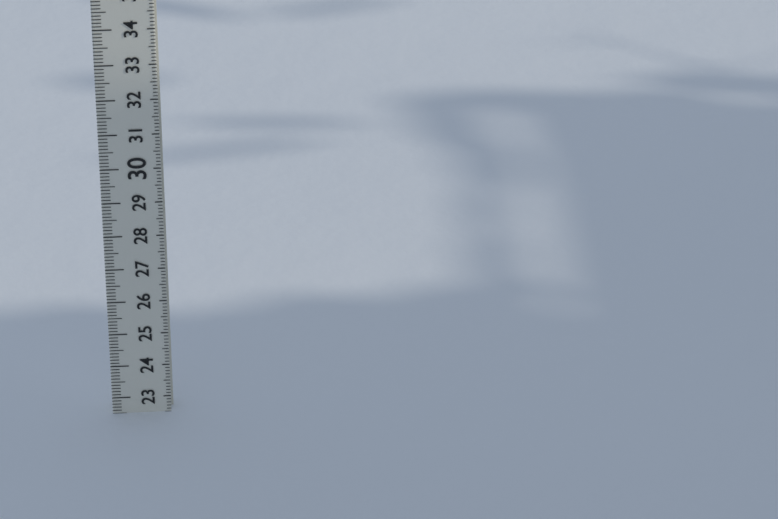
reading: 22.5 (no unit)
